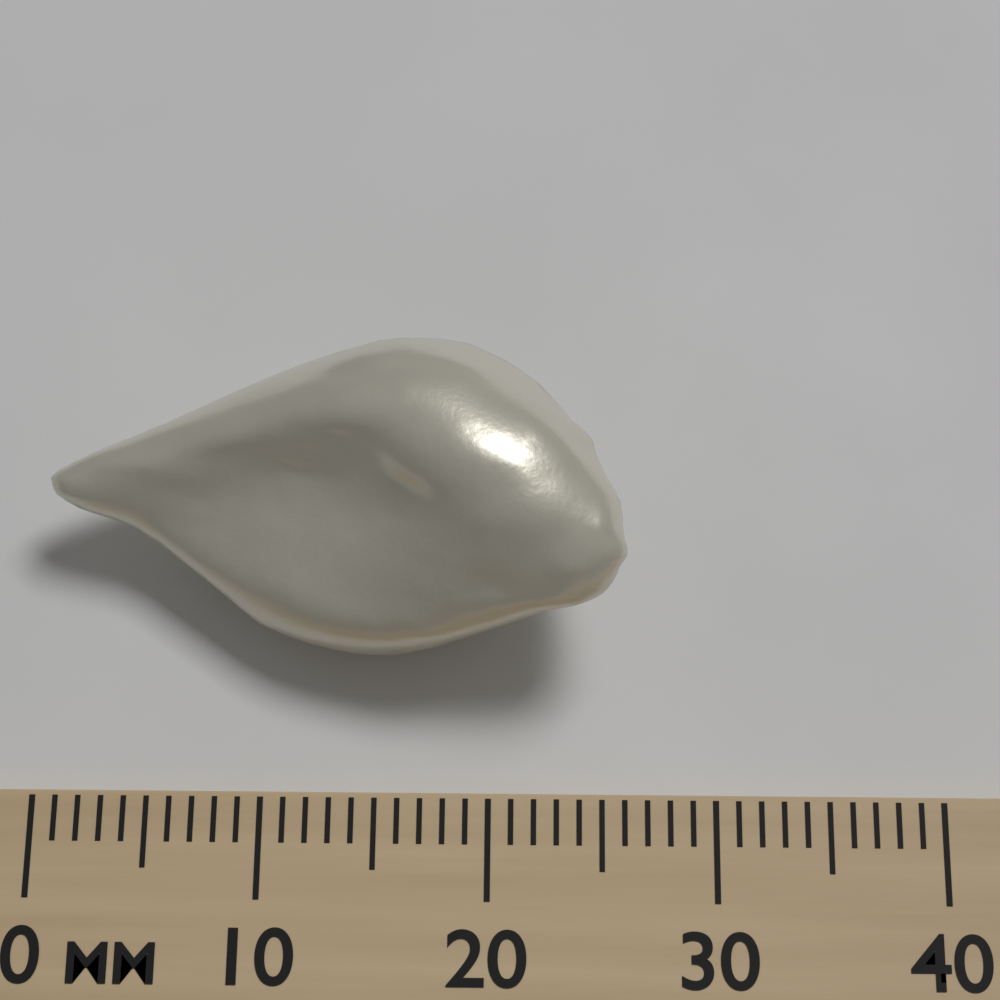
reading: 26 mm
